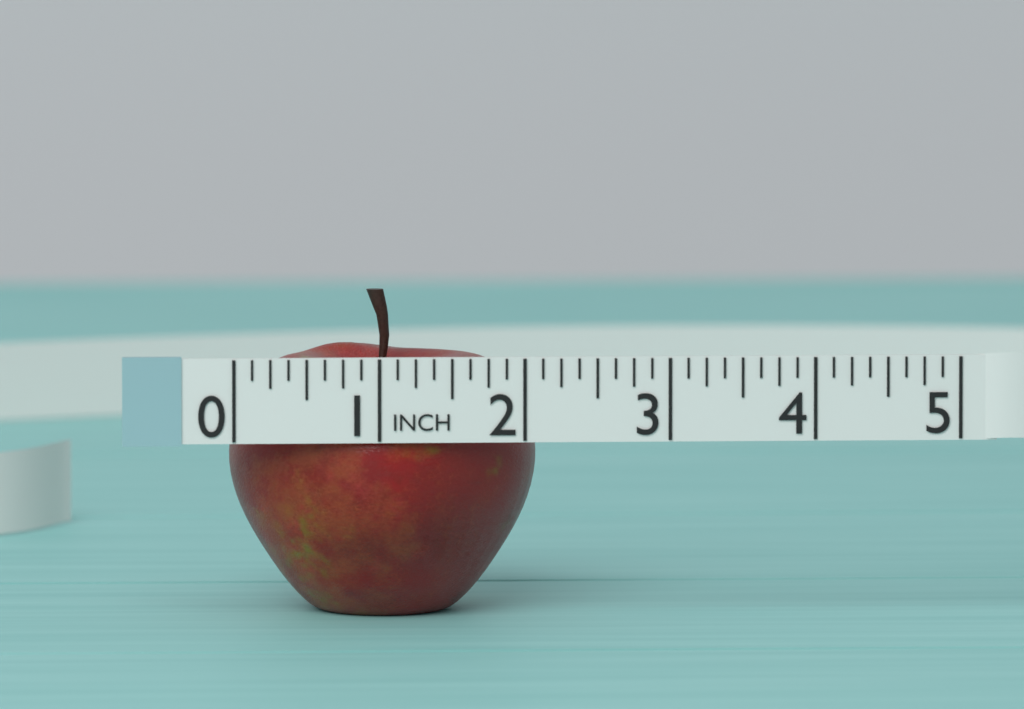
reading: 2.125 in
